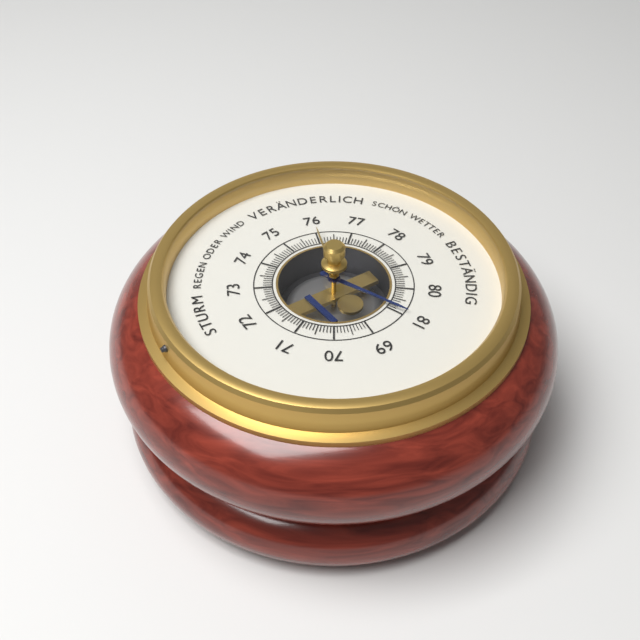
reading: 80.9 (no unit)
